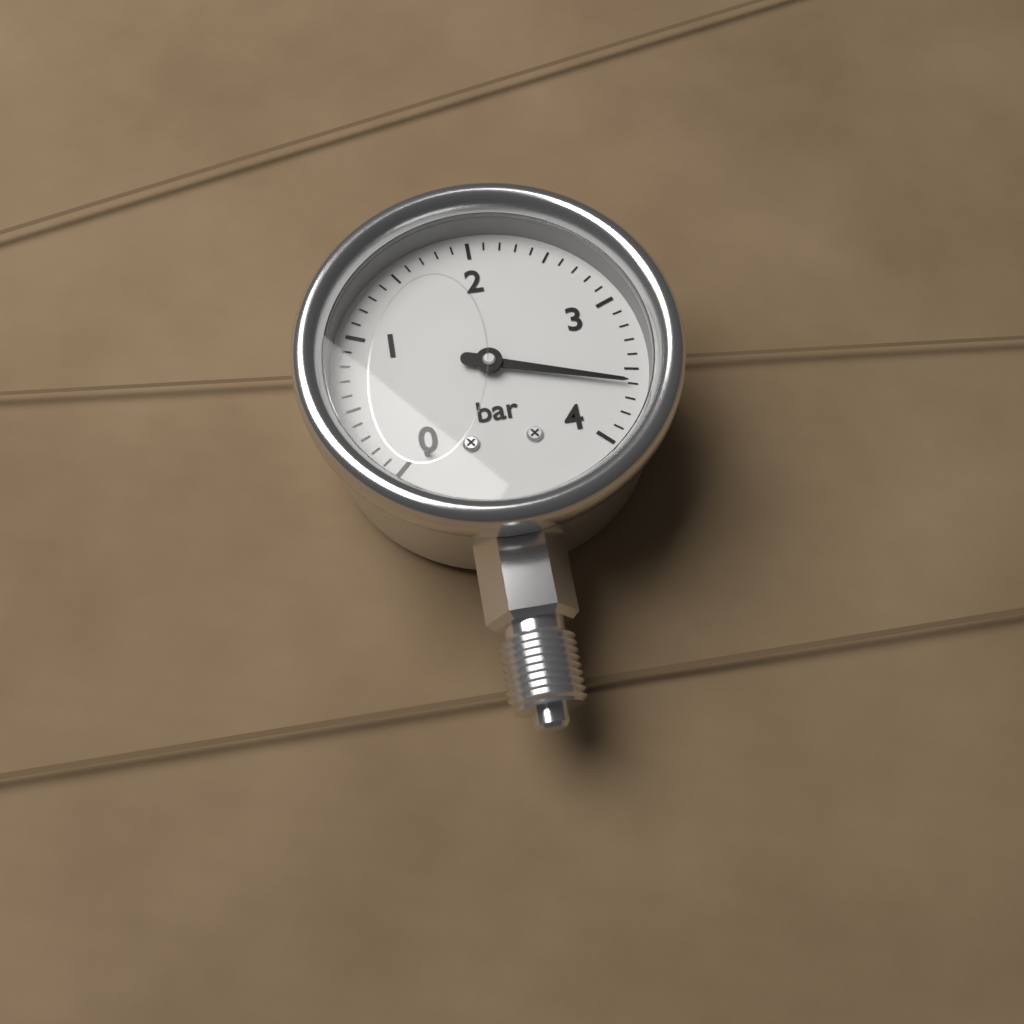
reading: 3.6 bar
